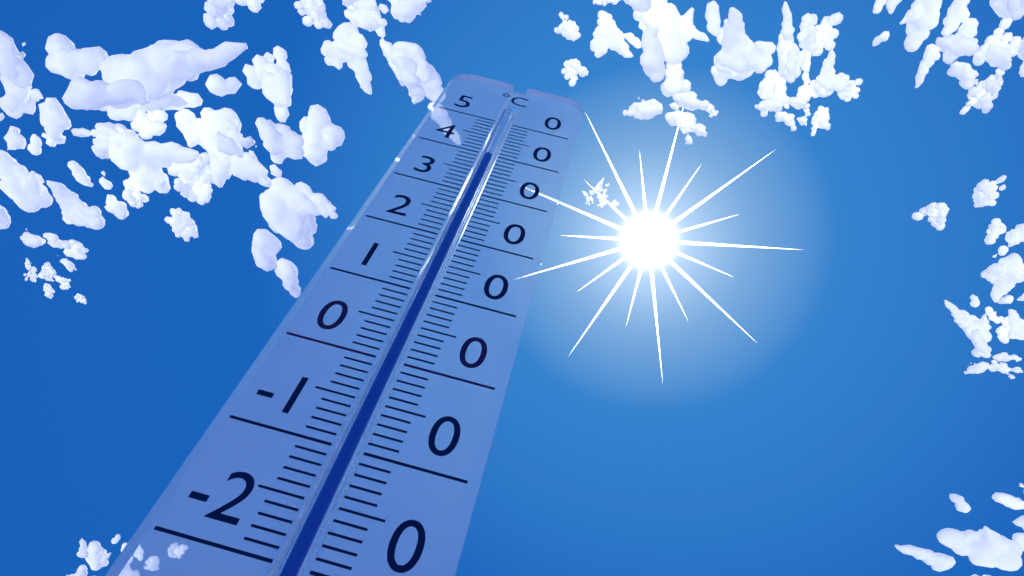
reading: 40 °C
